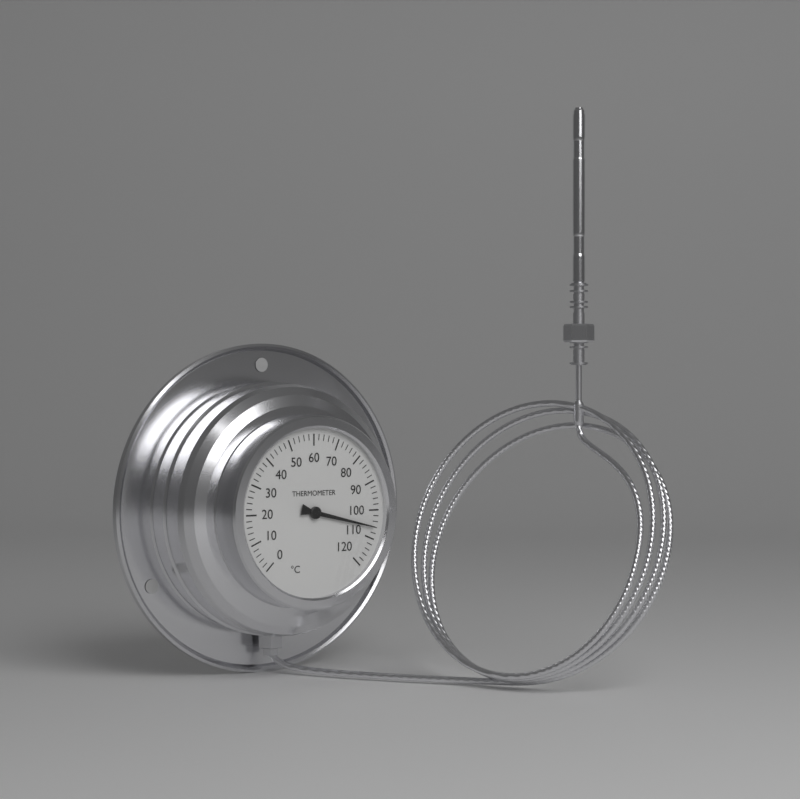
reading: 106 °C
